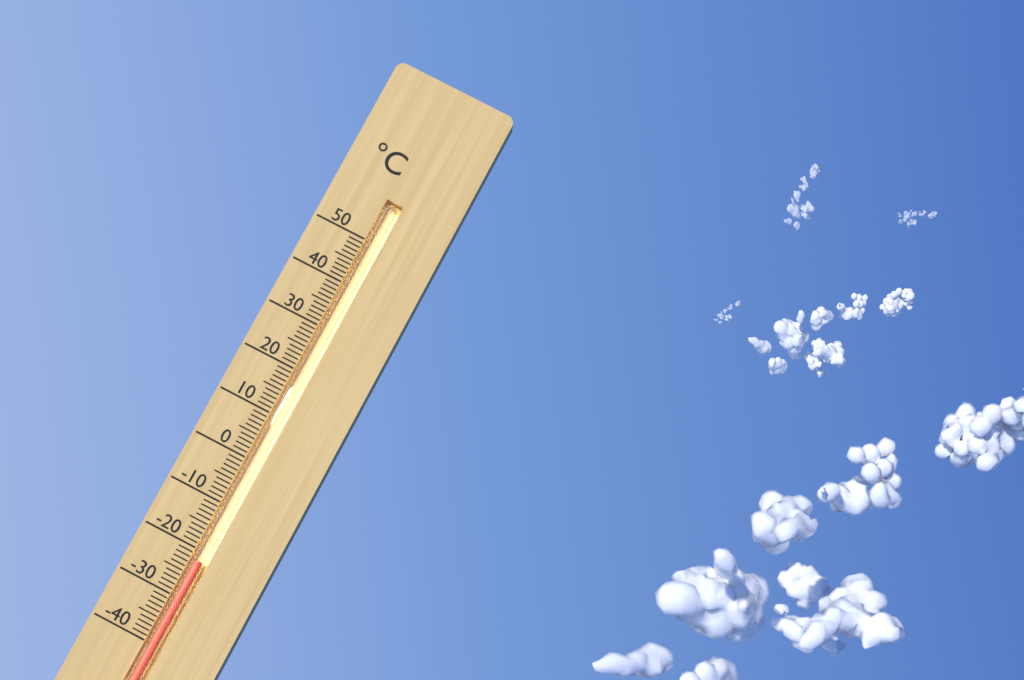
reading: -22 °C
